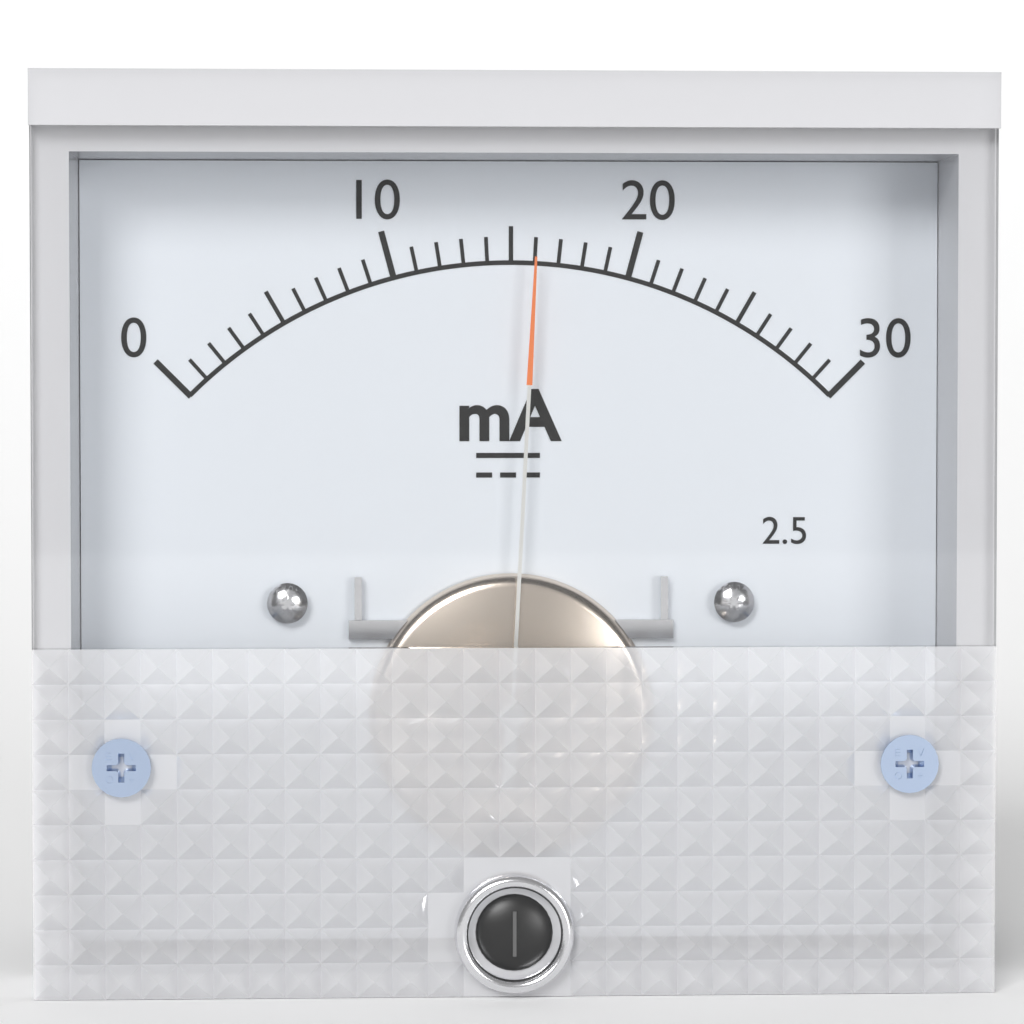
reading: 16 mA
